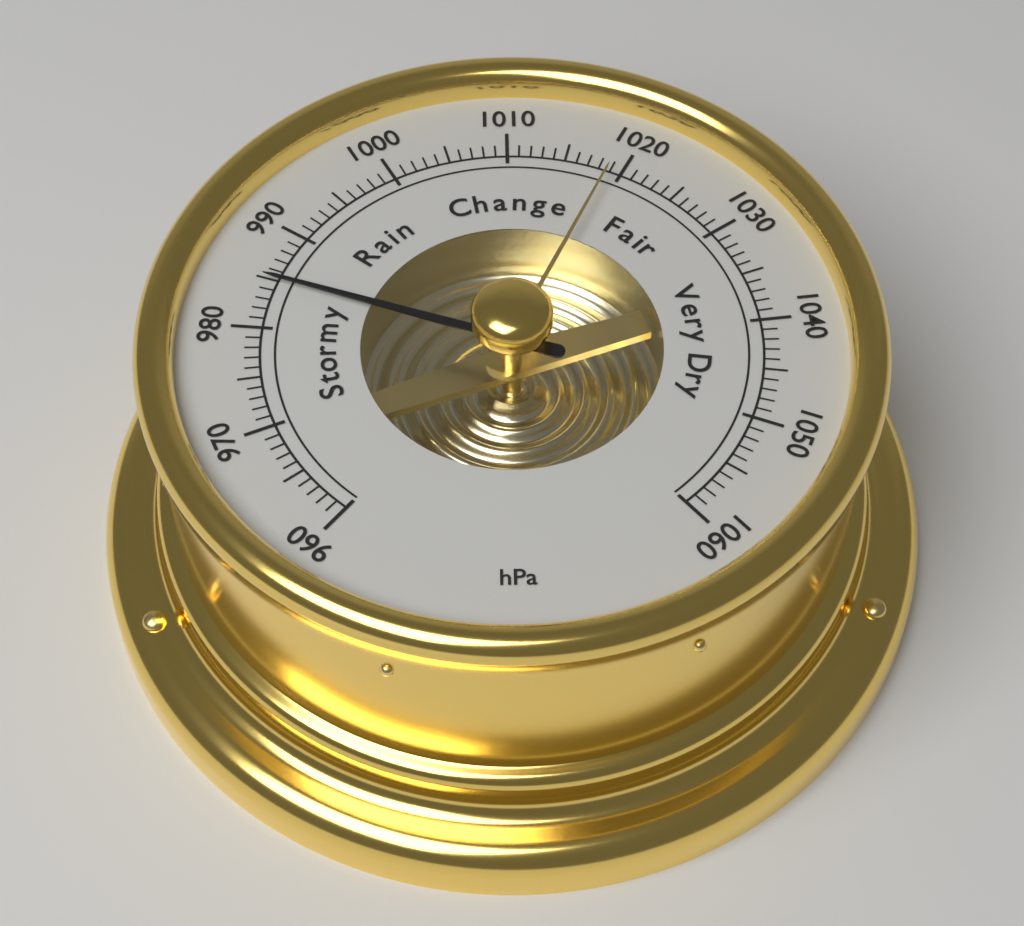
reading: 985 hPa
